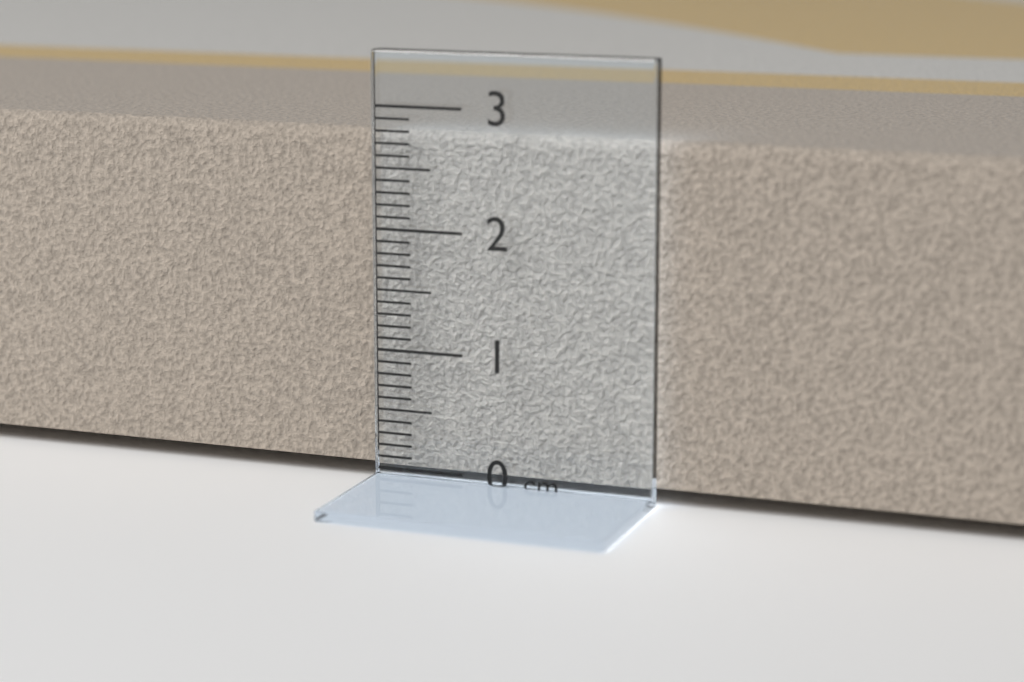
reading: 2.8 cm
